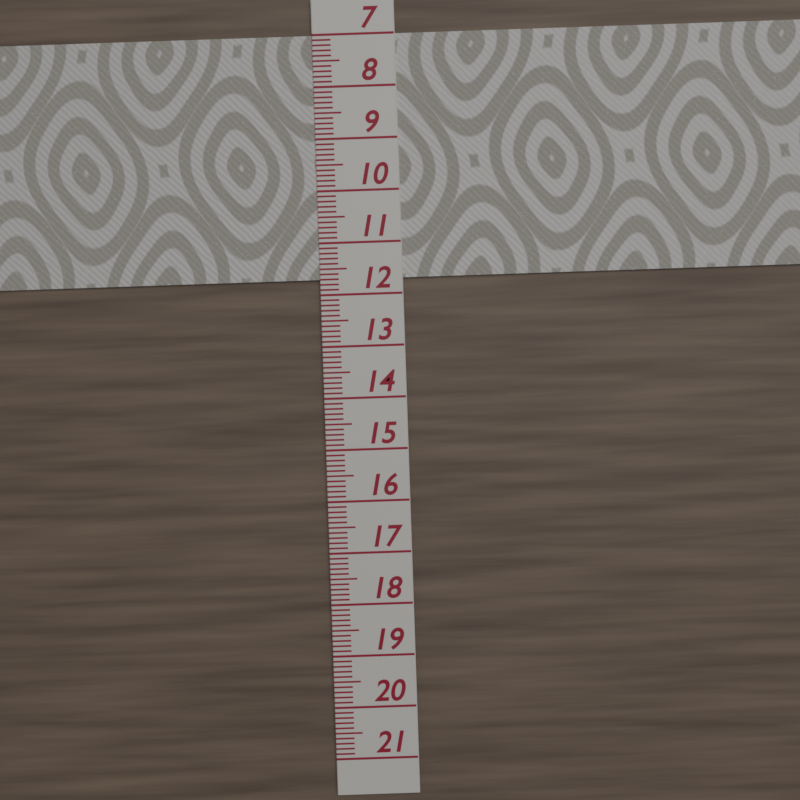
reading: 11.7 (no unit)
